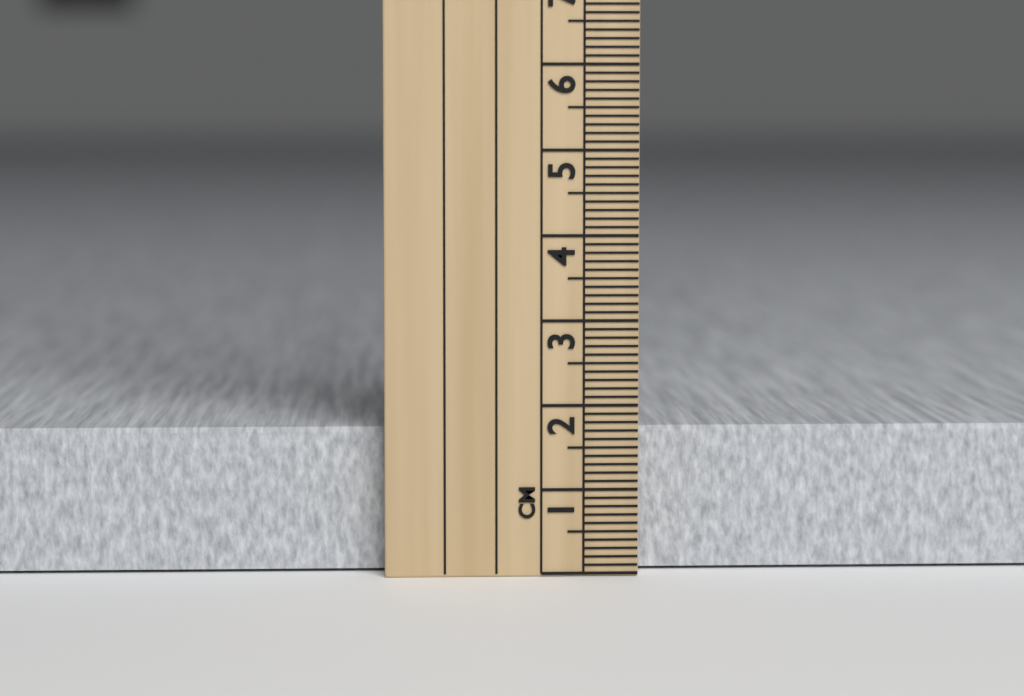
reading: 1.7 cm
